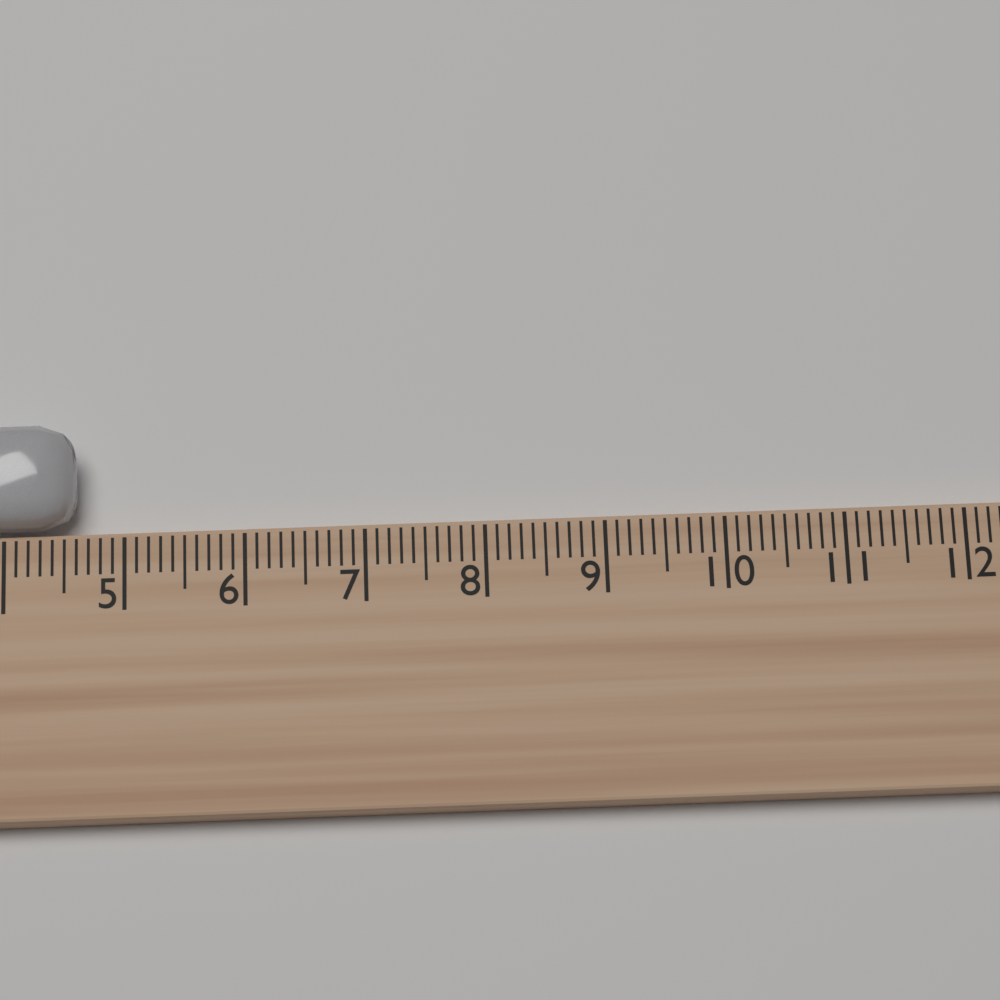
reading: 4.6 cm
